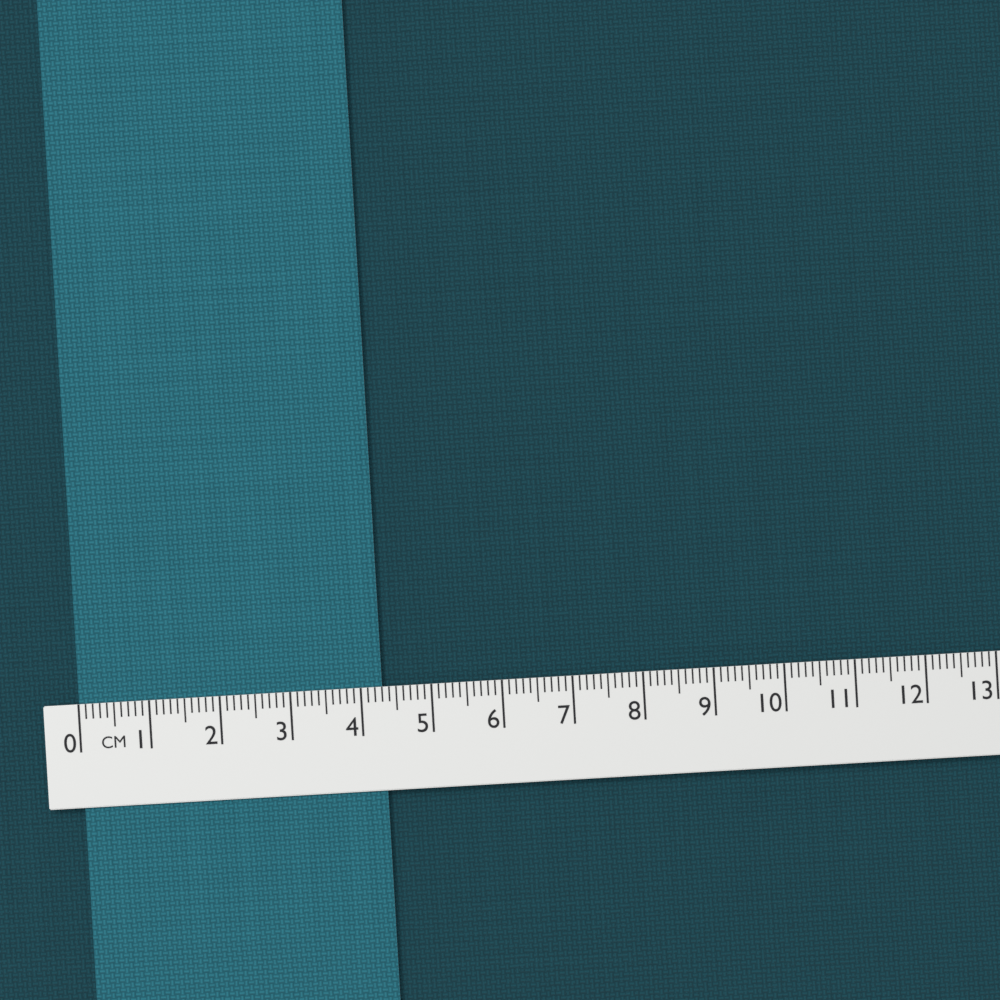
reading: 4.3 cm
